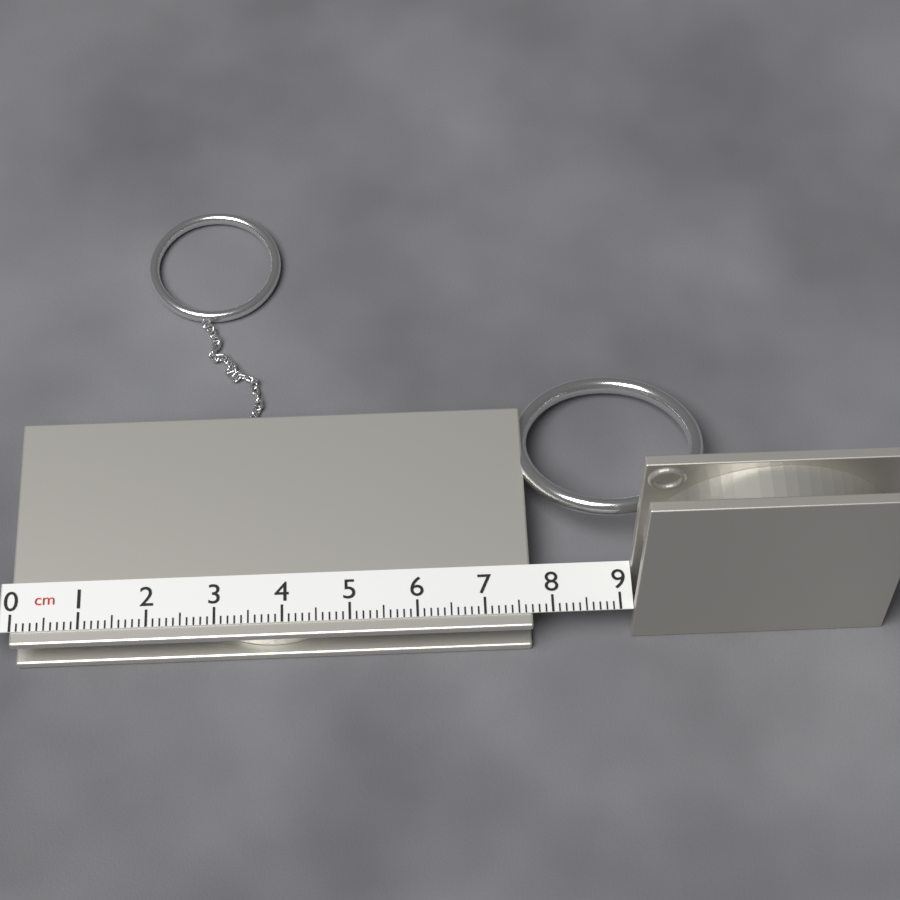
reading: 7.7 cm
